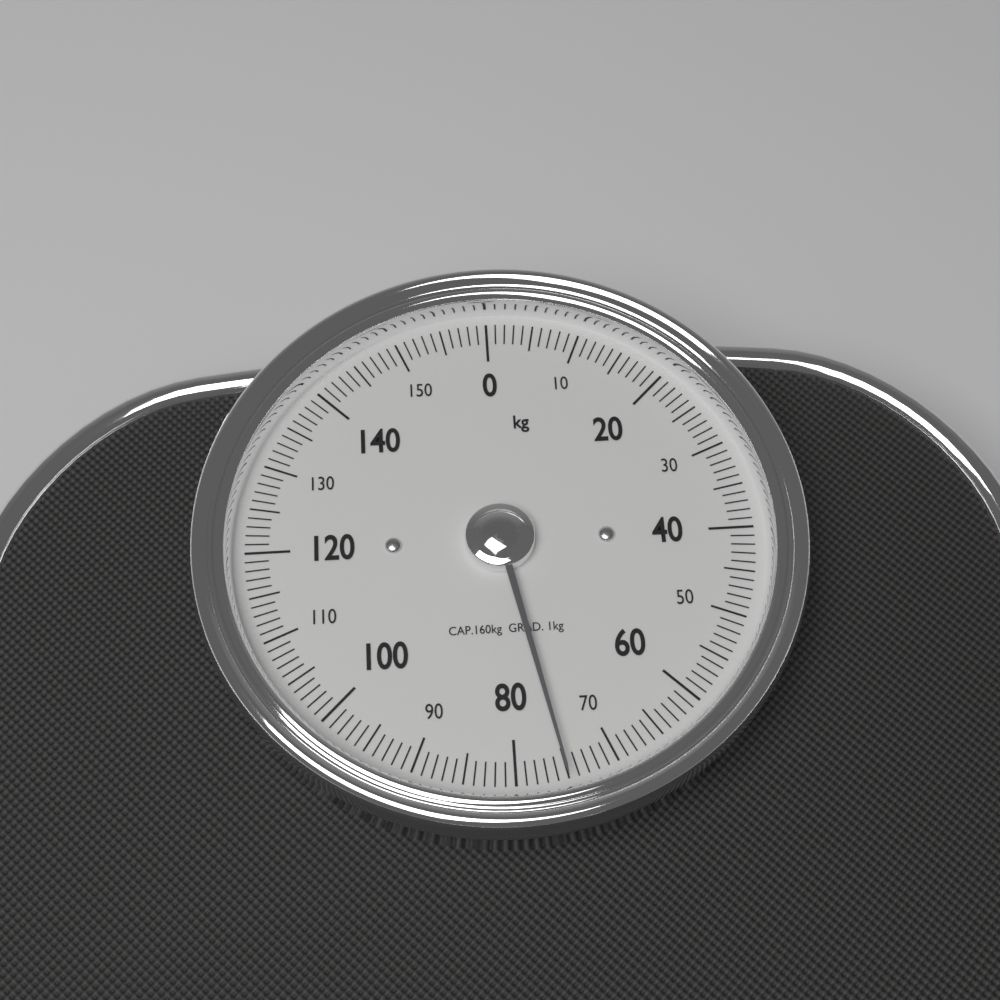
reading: 75 kg
